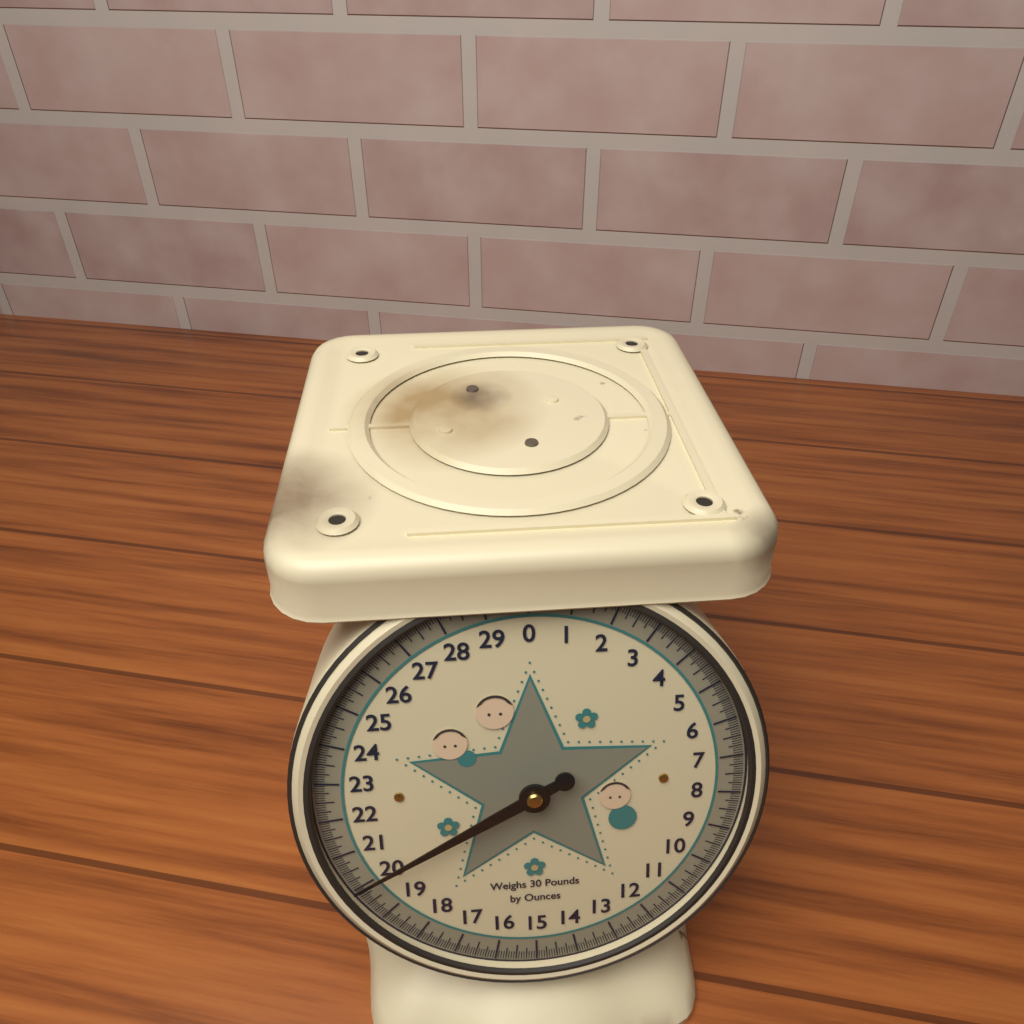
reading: 20.1250 lb
